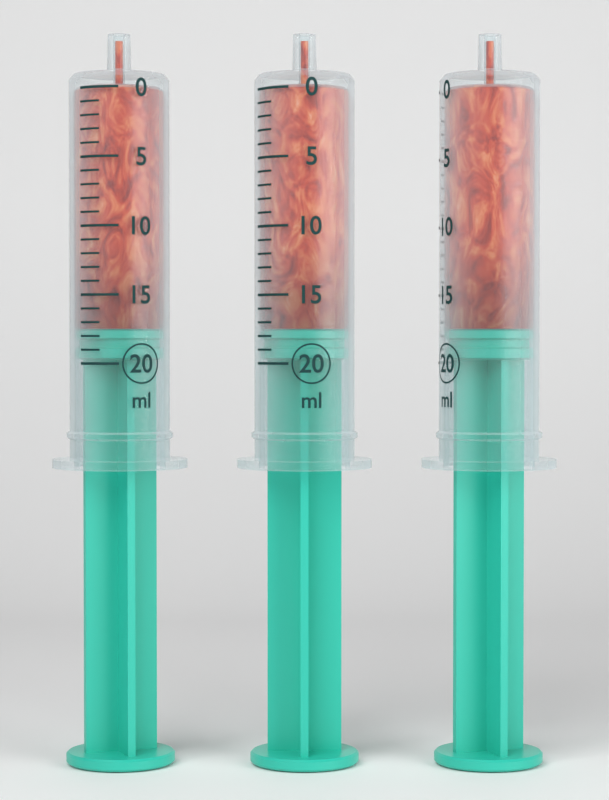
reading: 17.5 ml
